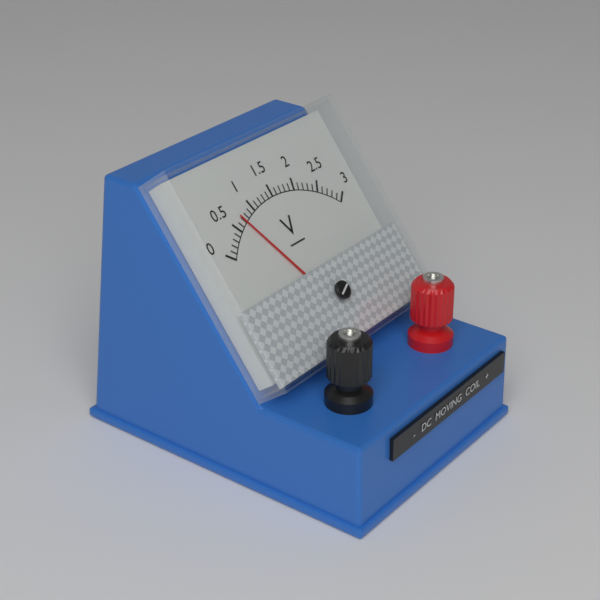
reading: 0.7 V
